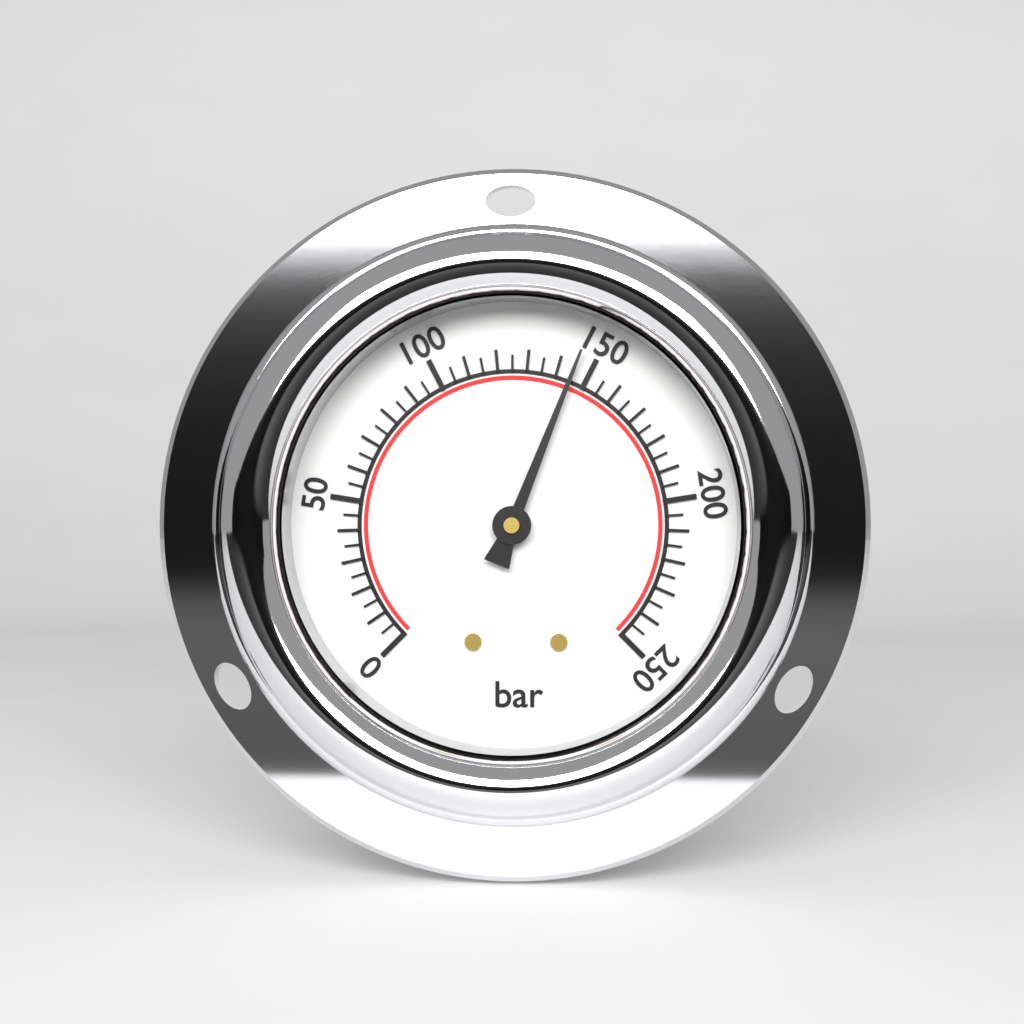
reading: 145 bar
